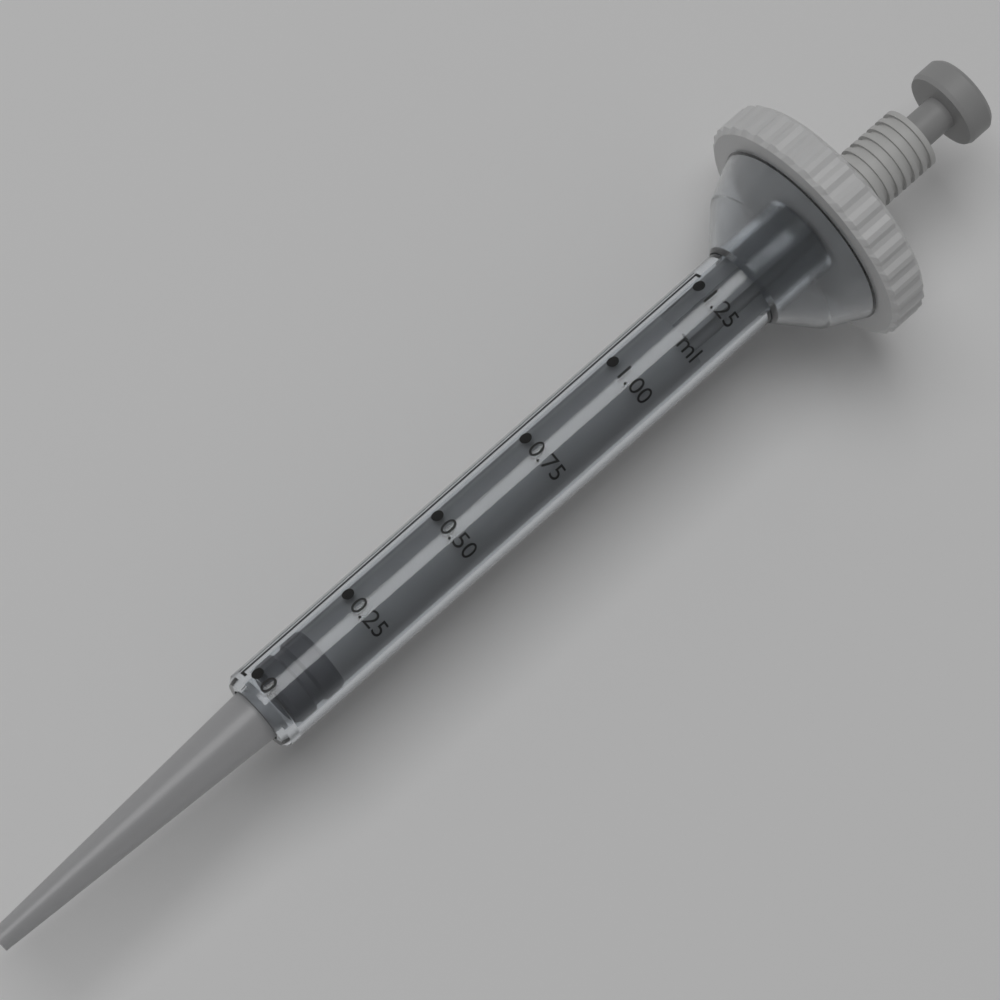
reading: 0.00 ml
